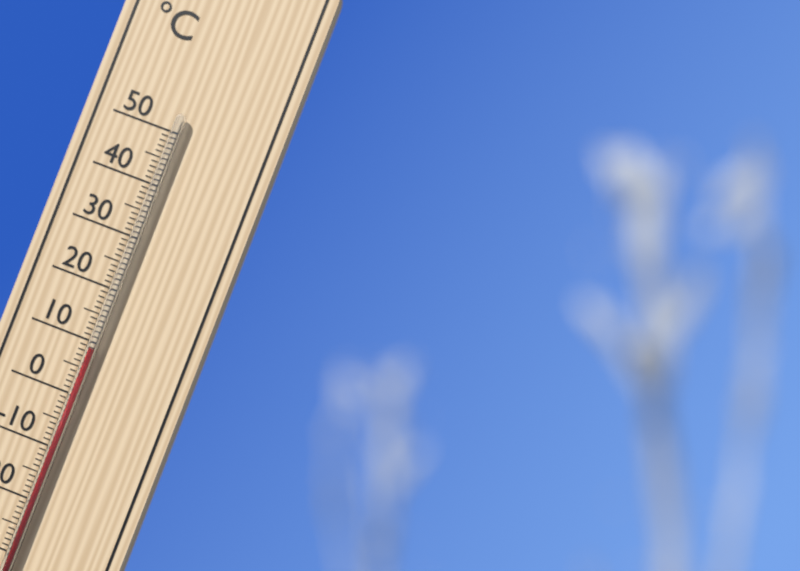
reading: 9 °C
